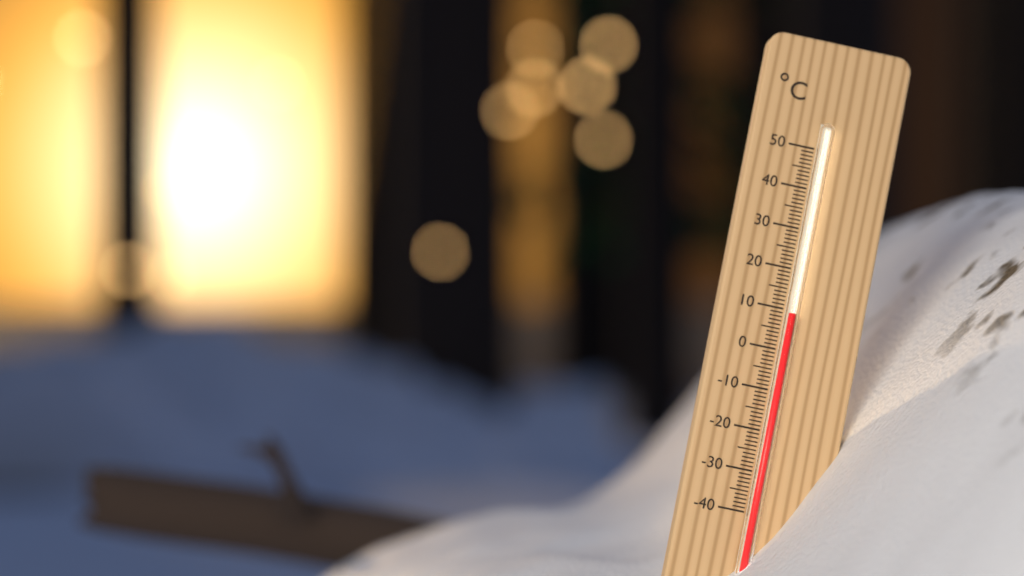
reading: 9 °C
